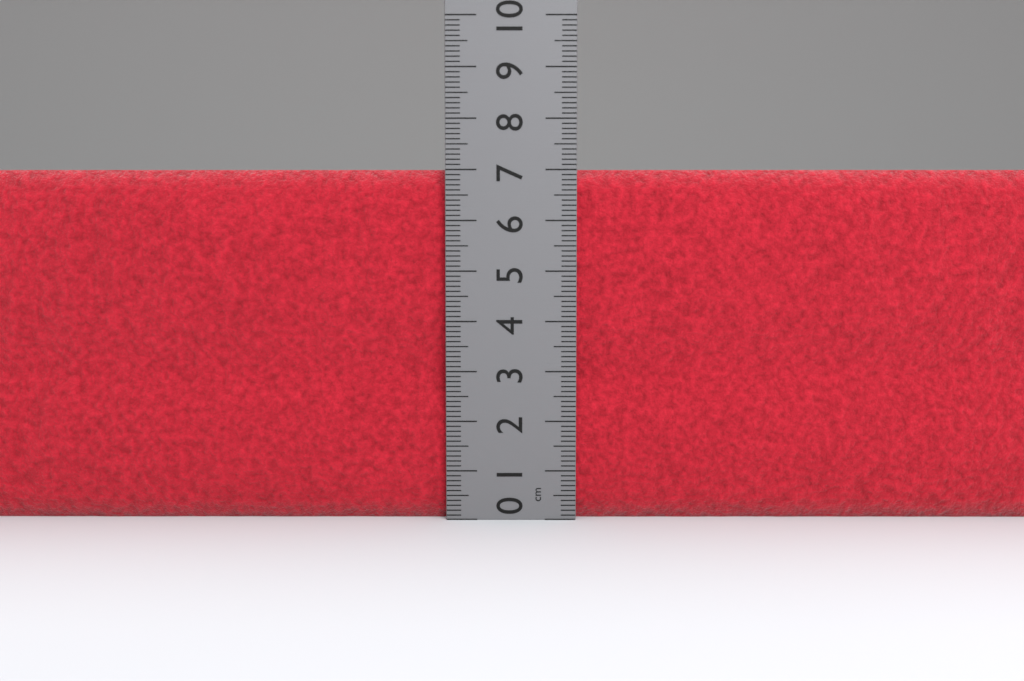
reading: 7.0 cm
